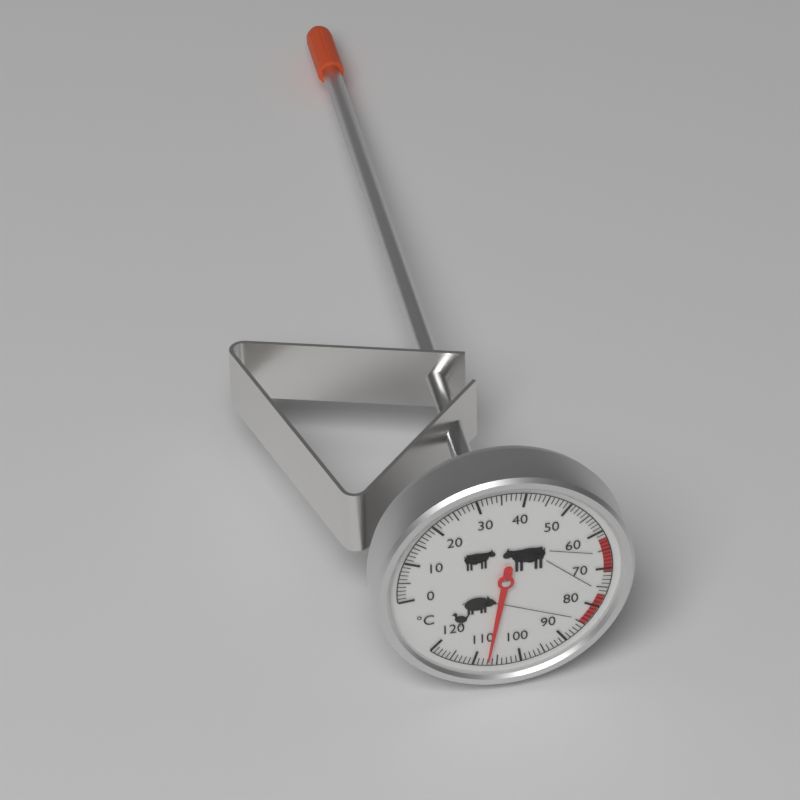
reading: 107 °C
